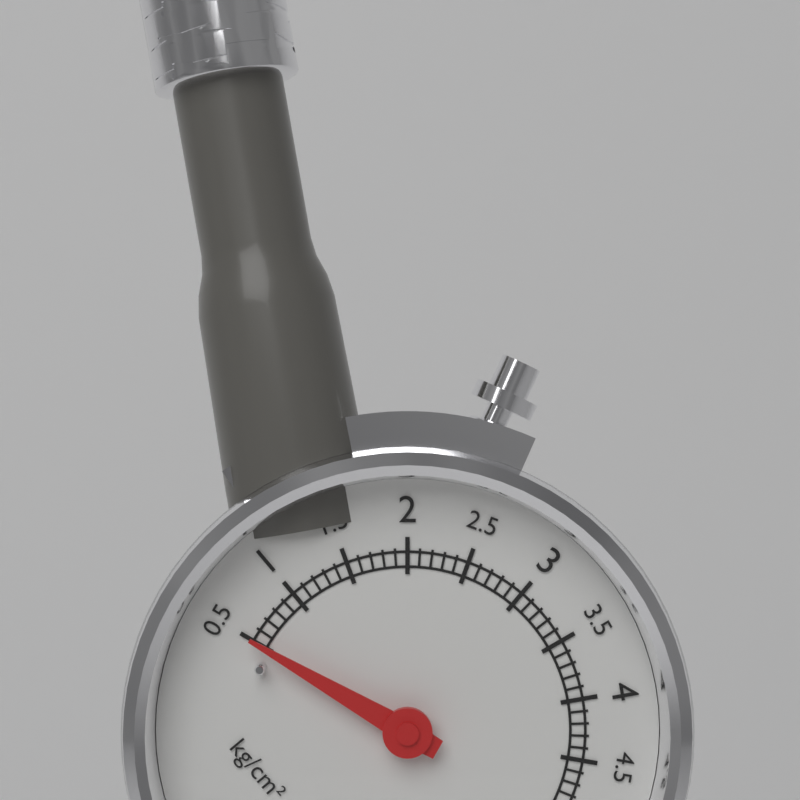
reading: 0.5 kg/cm²
